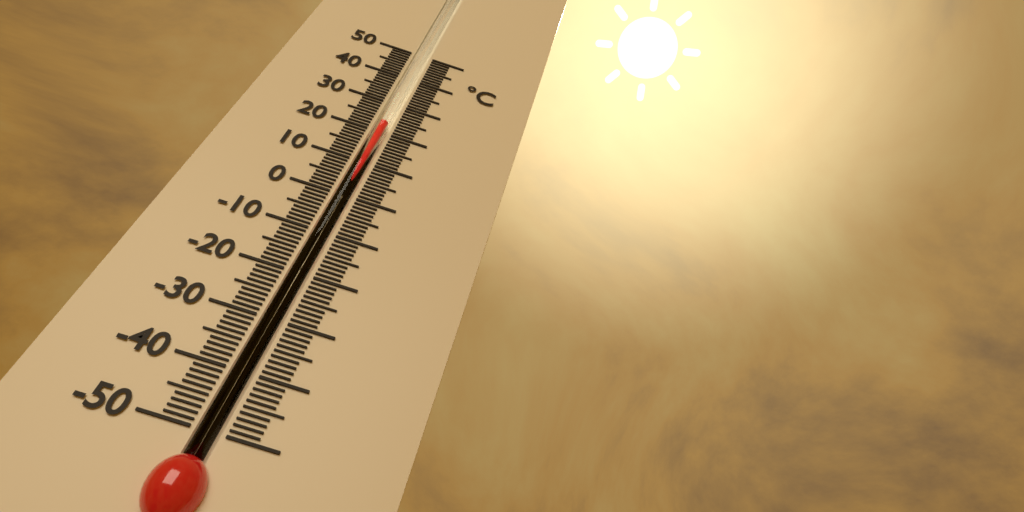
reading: 23 °C
